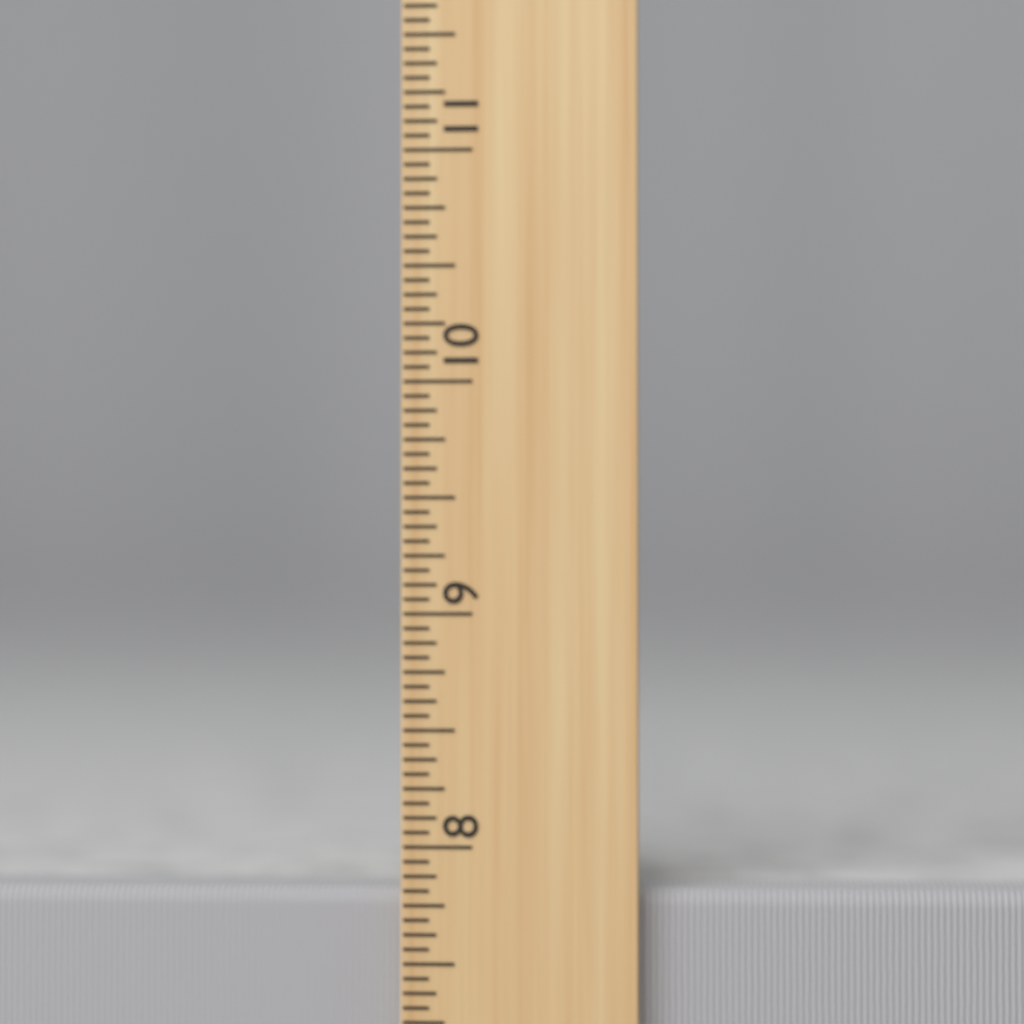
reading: 7.8125 inch
